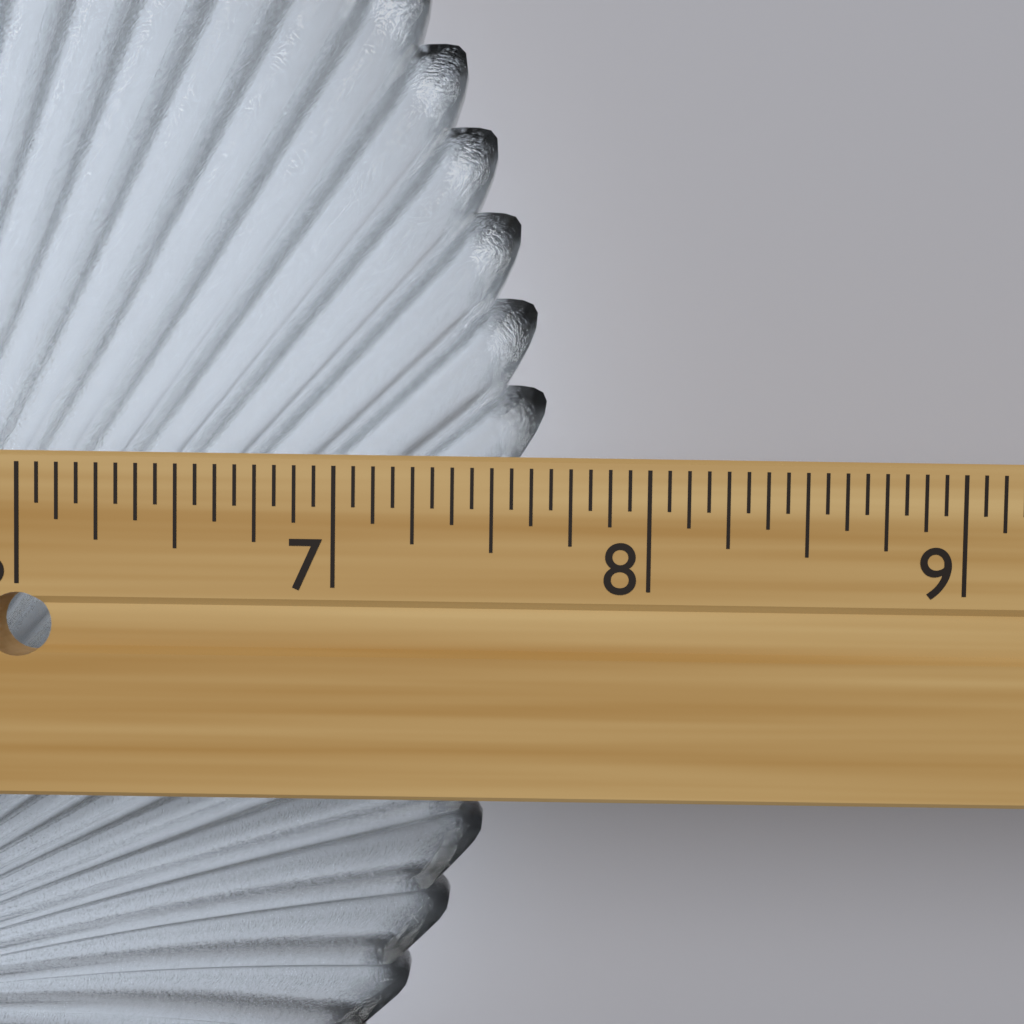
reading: 7.6875 in
